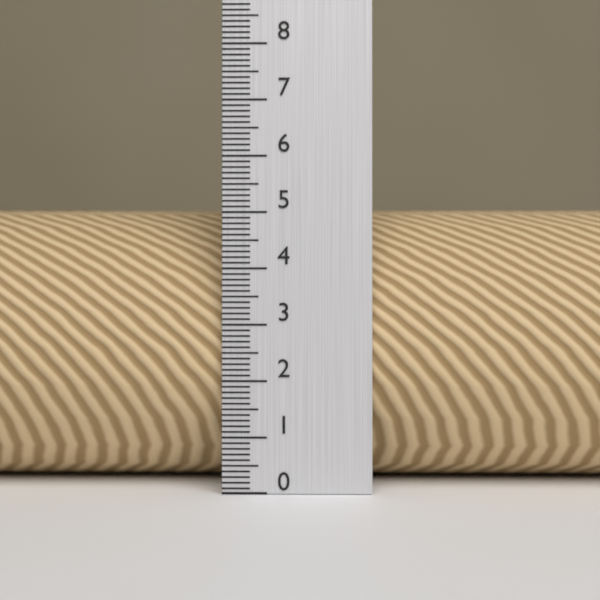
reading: 5.1 (no unit)
